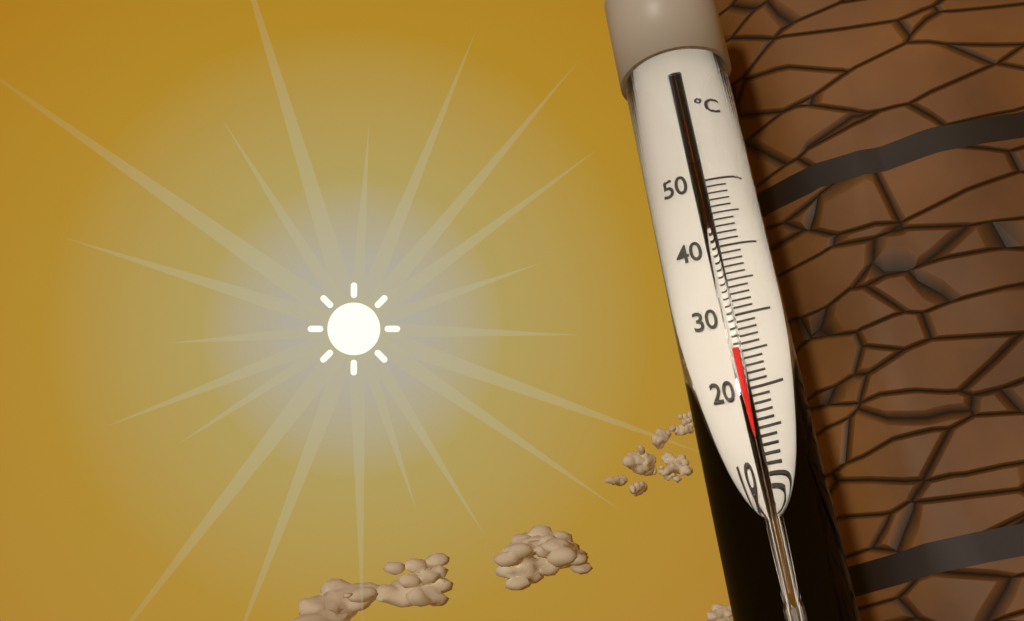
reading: 25 °C
